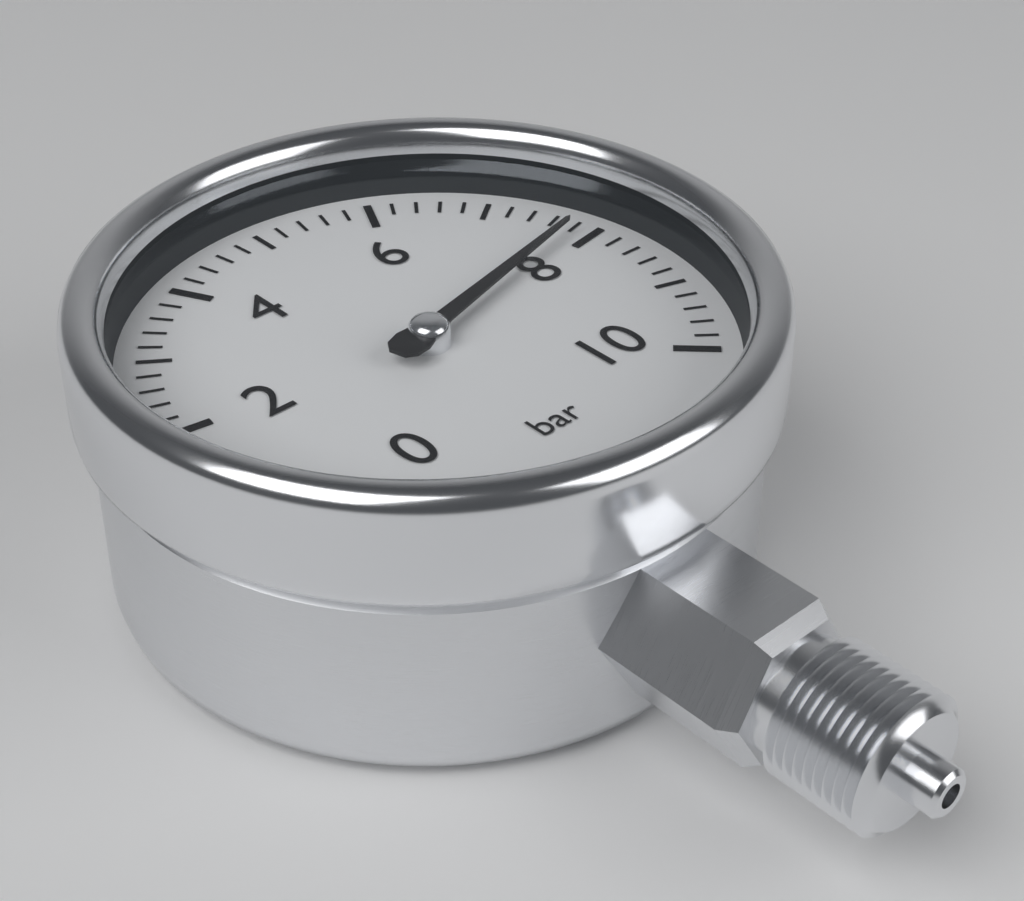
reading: 7.8 bar
